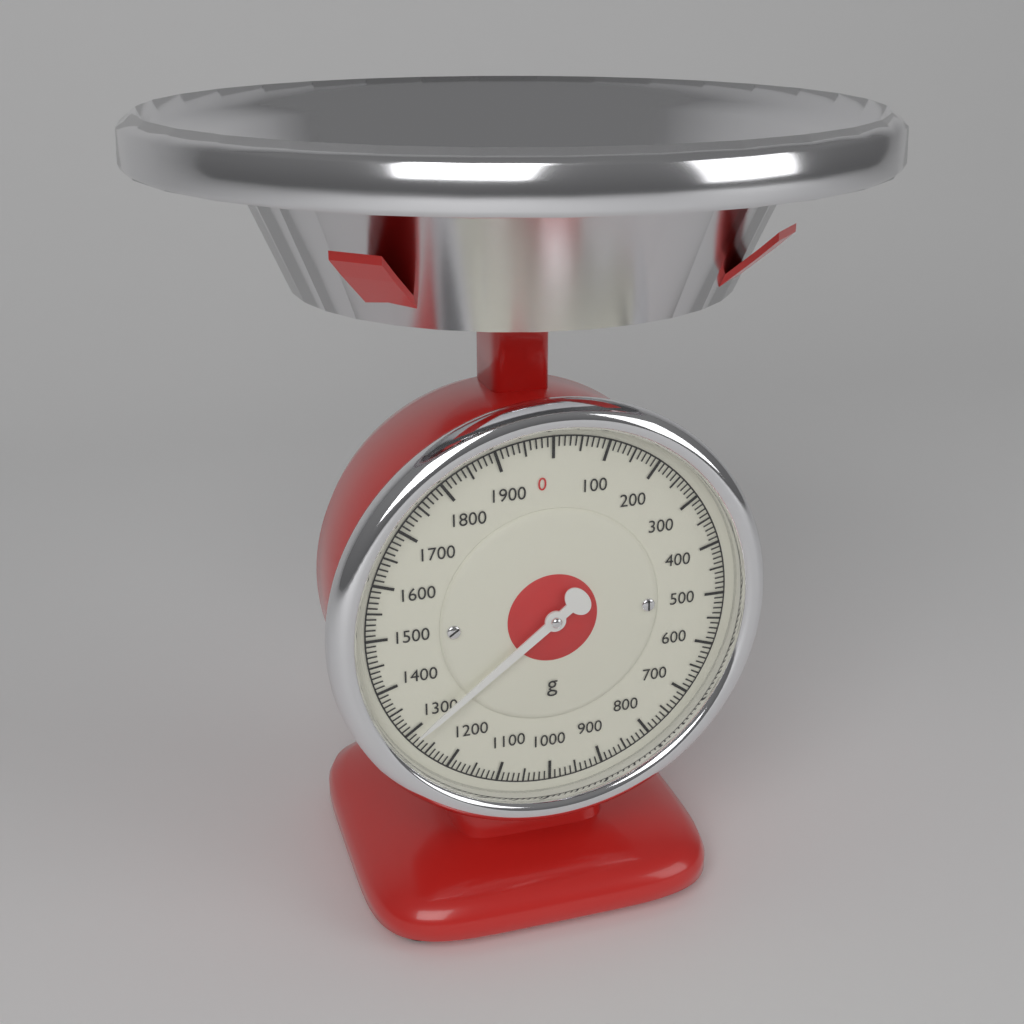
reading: 1290 g
